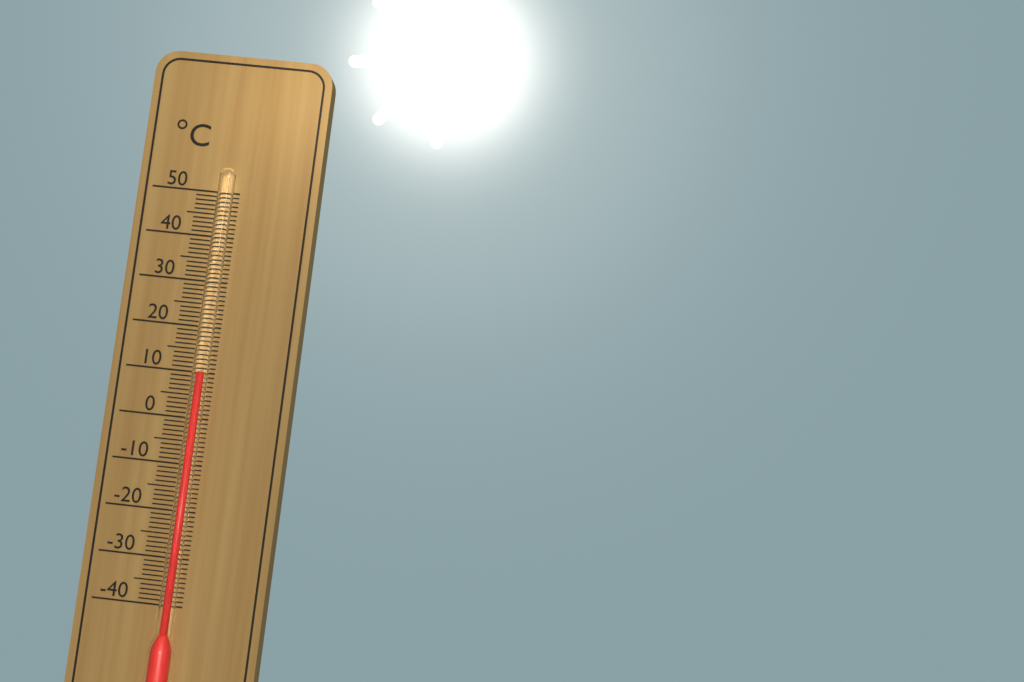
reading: 10 °C
